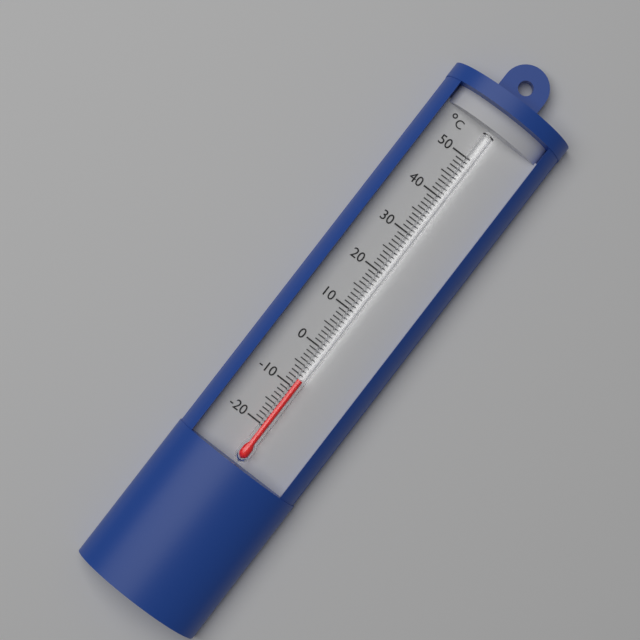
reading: -8 °C
